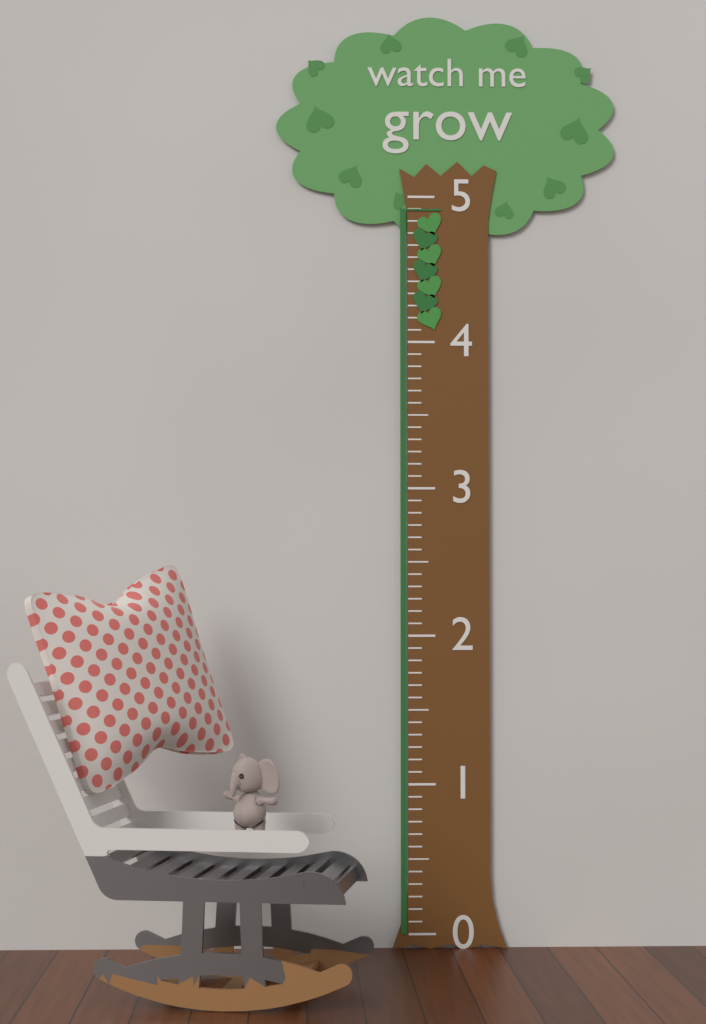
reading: 4.916666 (no unit)
